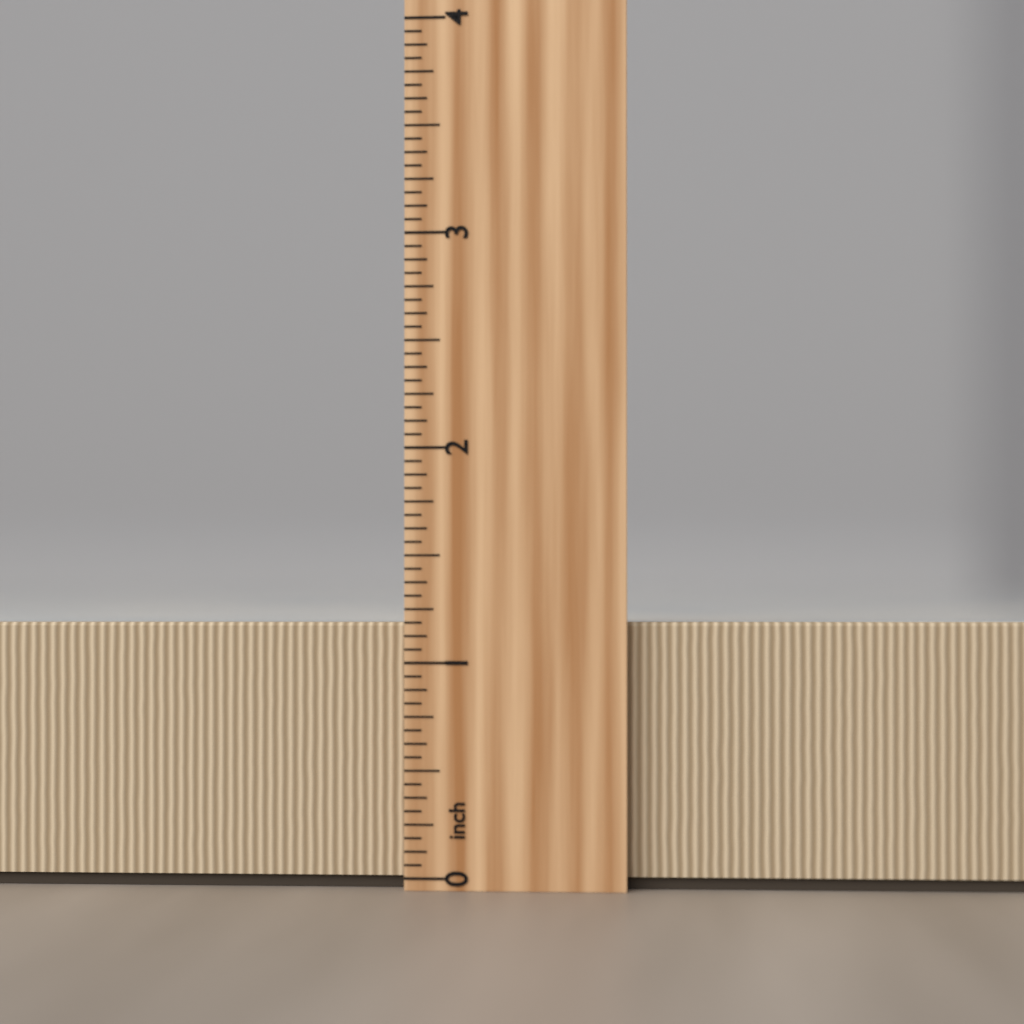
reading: 1.1875 inch
